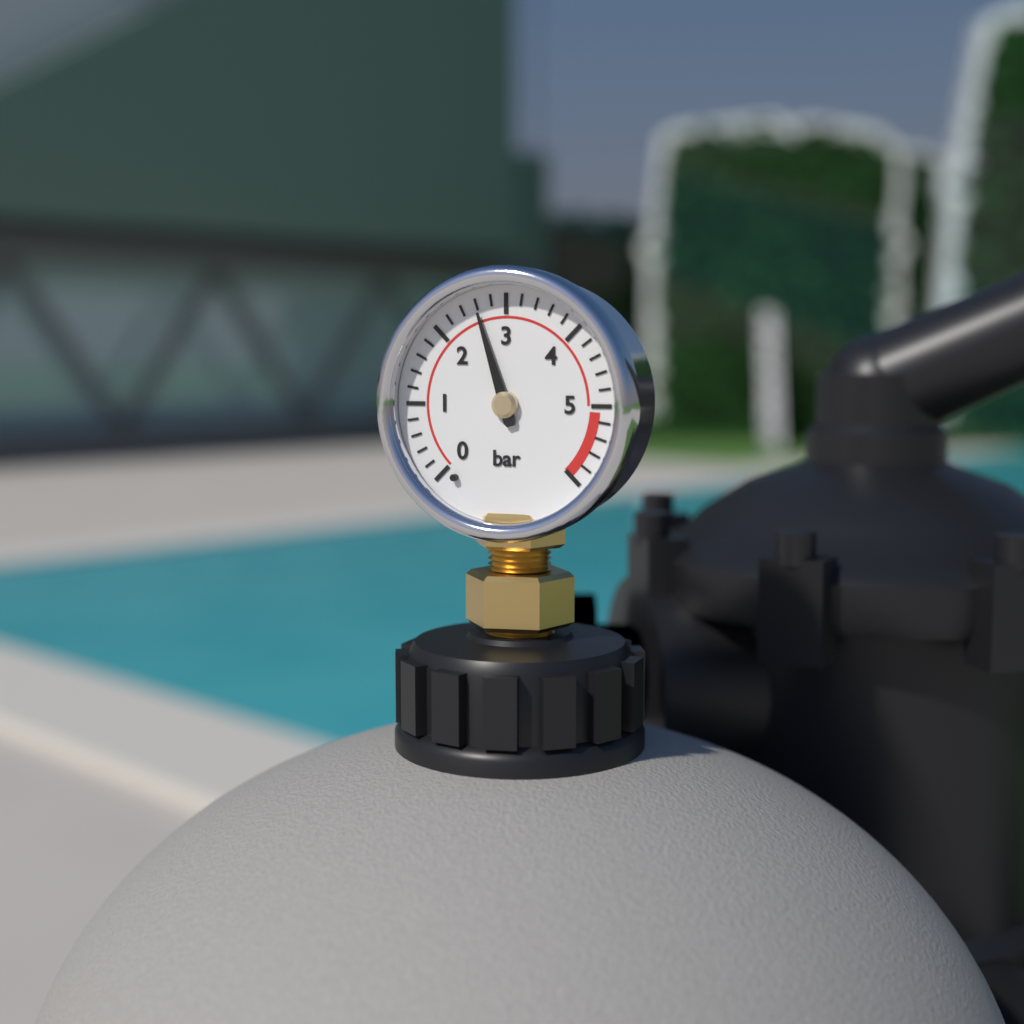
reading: 2.6 bar
